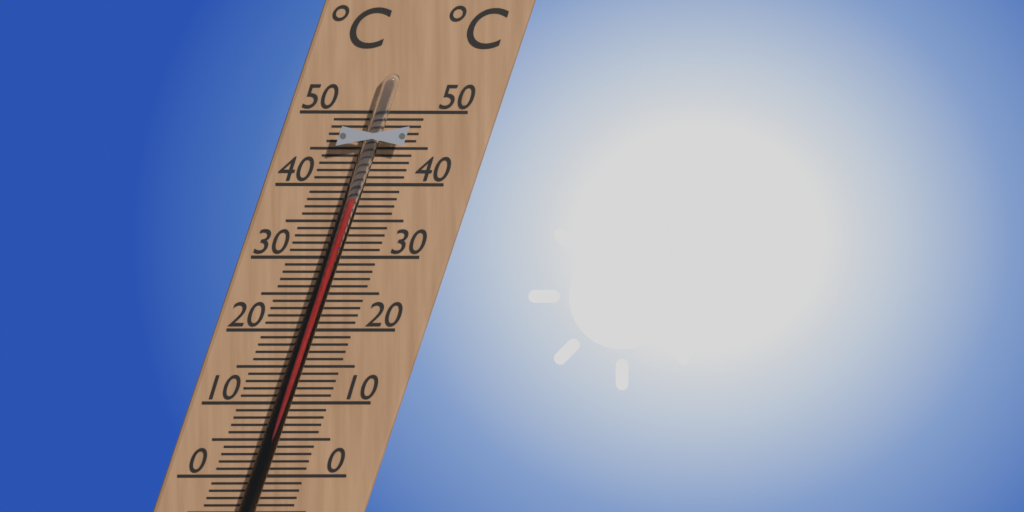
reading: 38 °C
